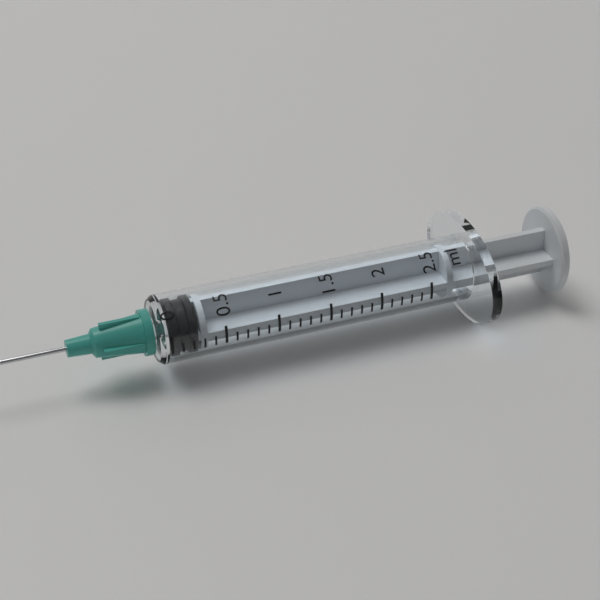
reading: 0.0 ml
